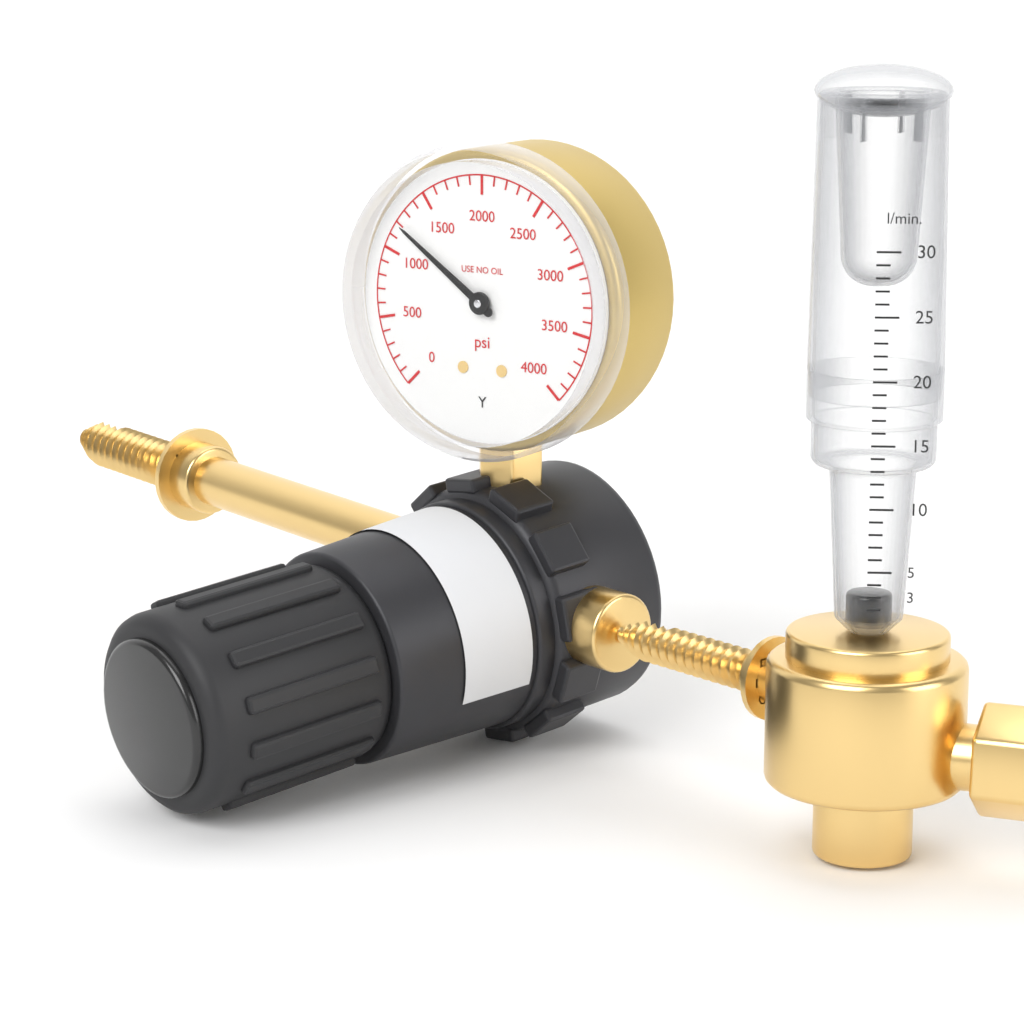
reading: 1200 psi
